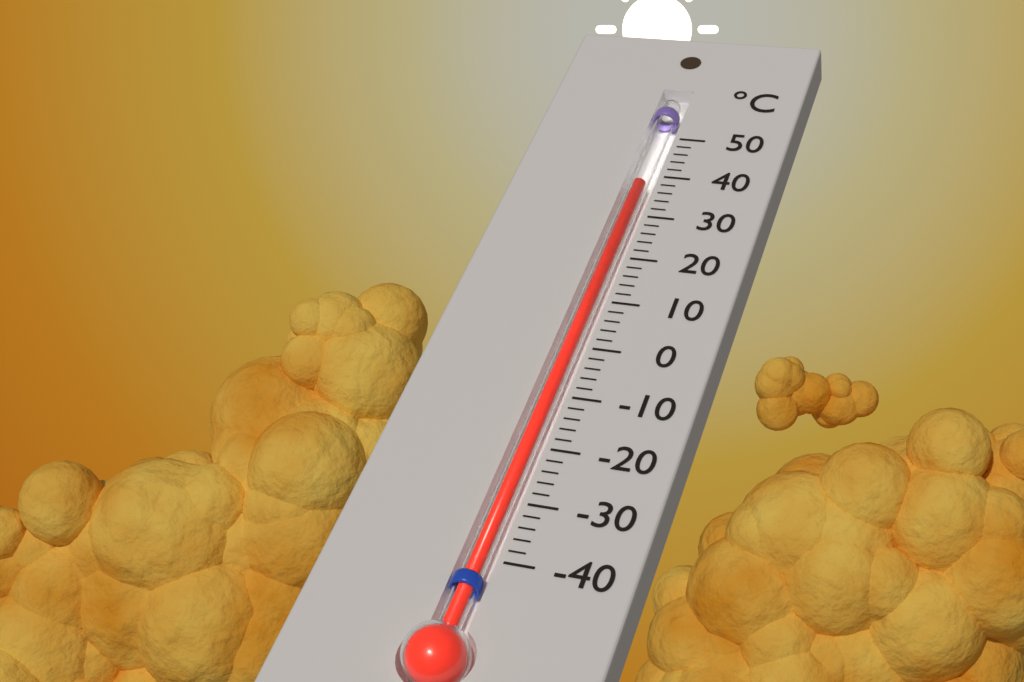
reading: 38 °C
